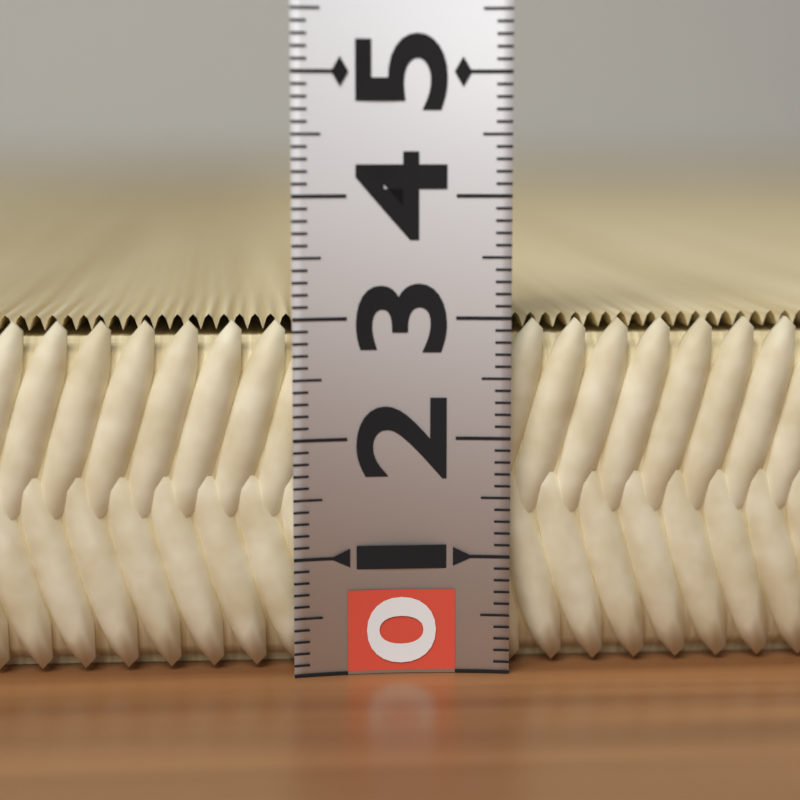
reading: 3.0 (no unit)
